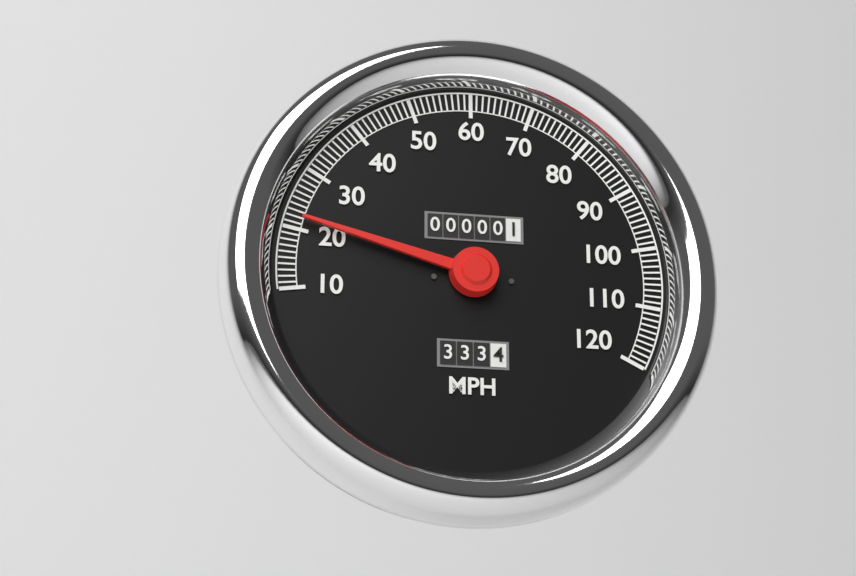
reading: 22 MPH
